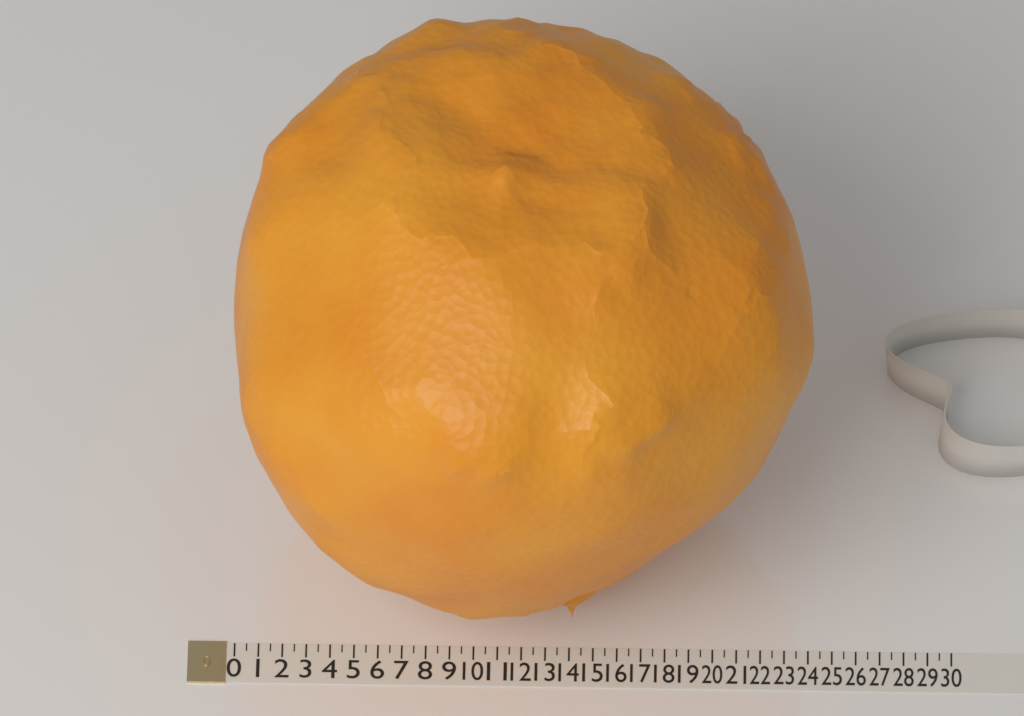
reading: 24.0 (no unit)
